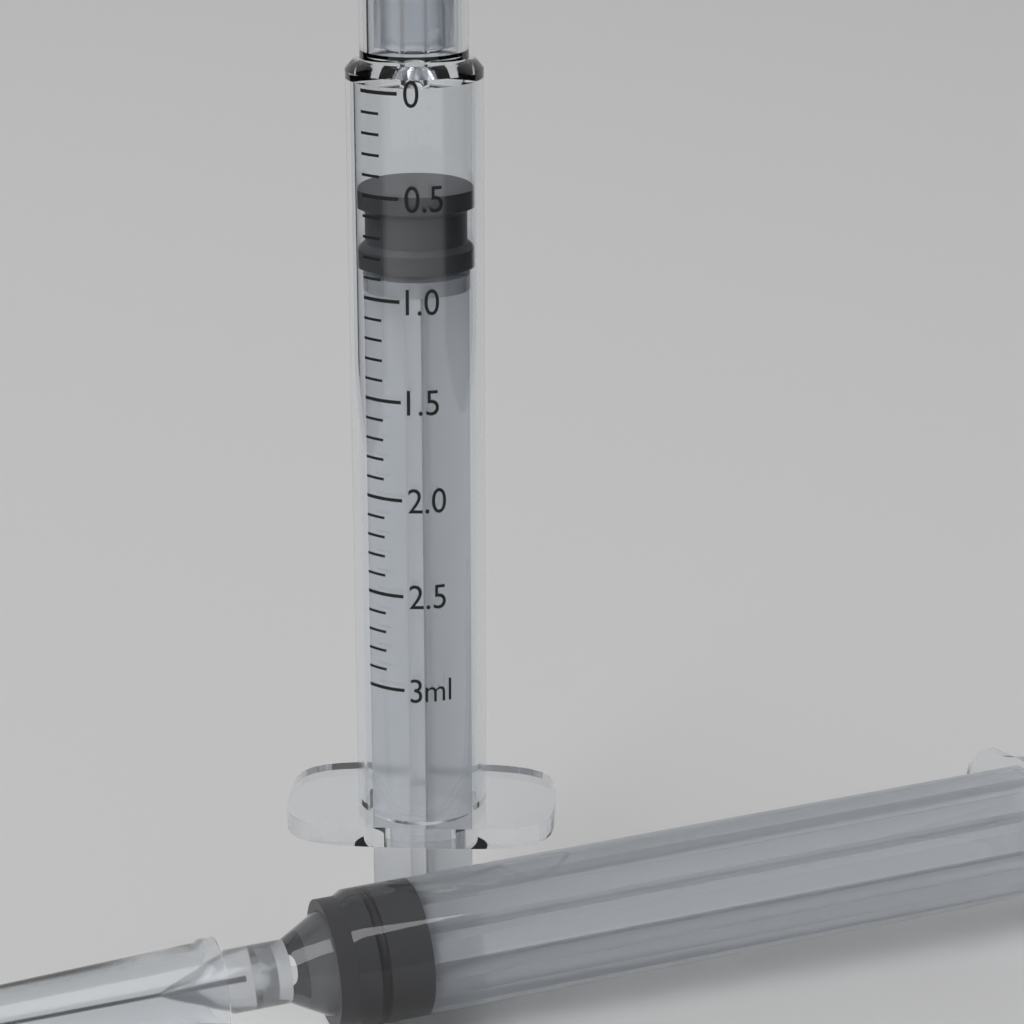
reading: 0.5 ml
